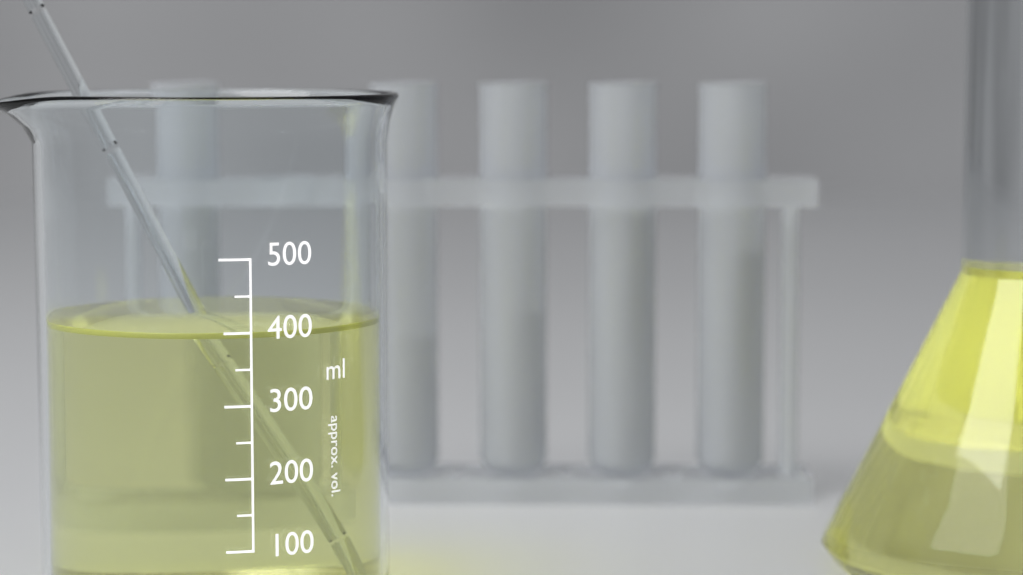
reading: 400 ml
